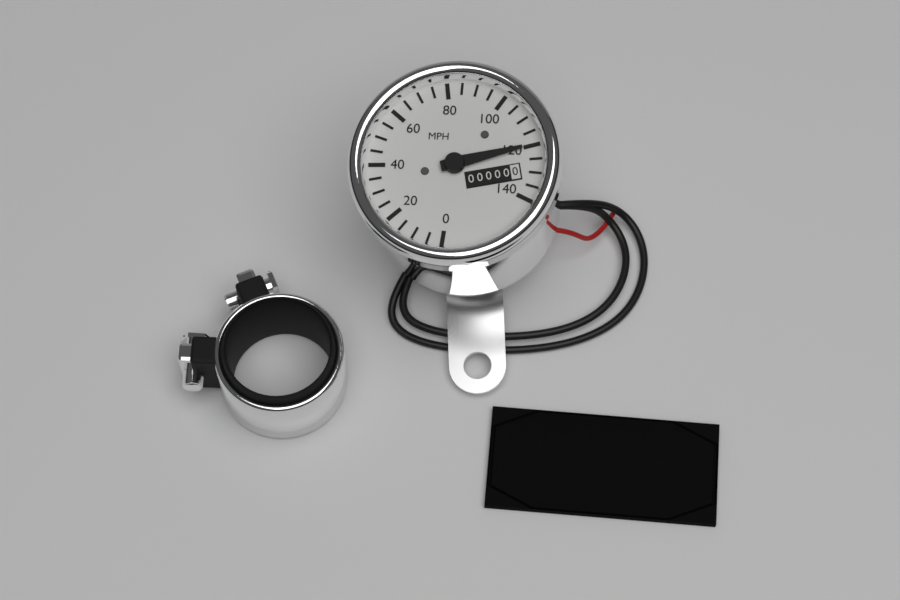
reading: 120 MPH
